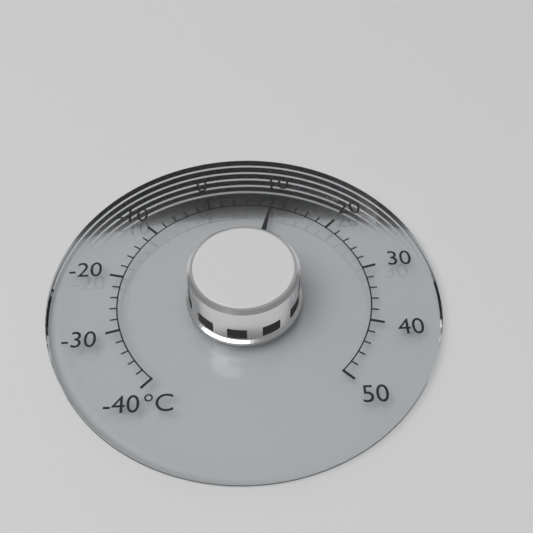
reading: 10 °C
